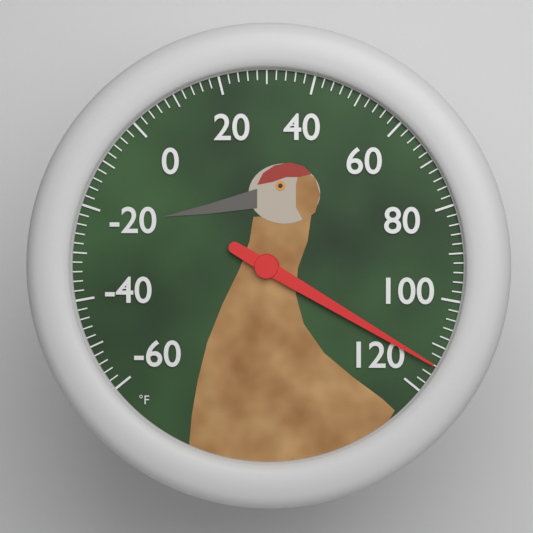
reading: 114 °F
